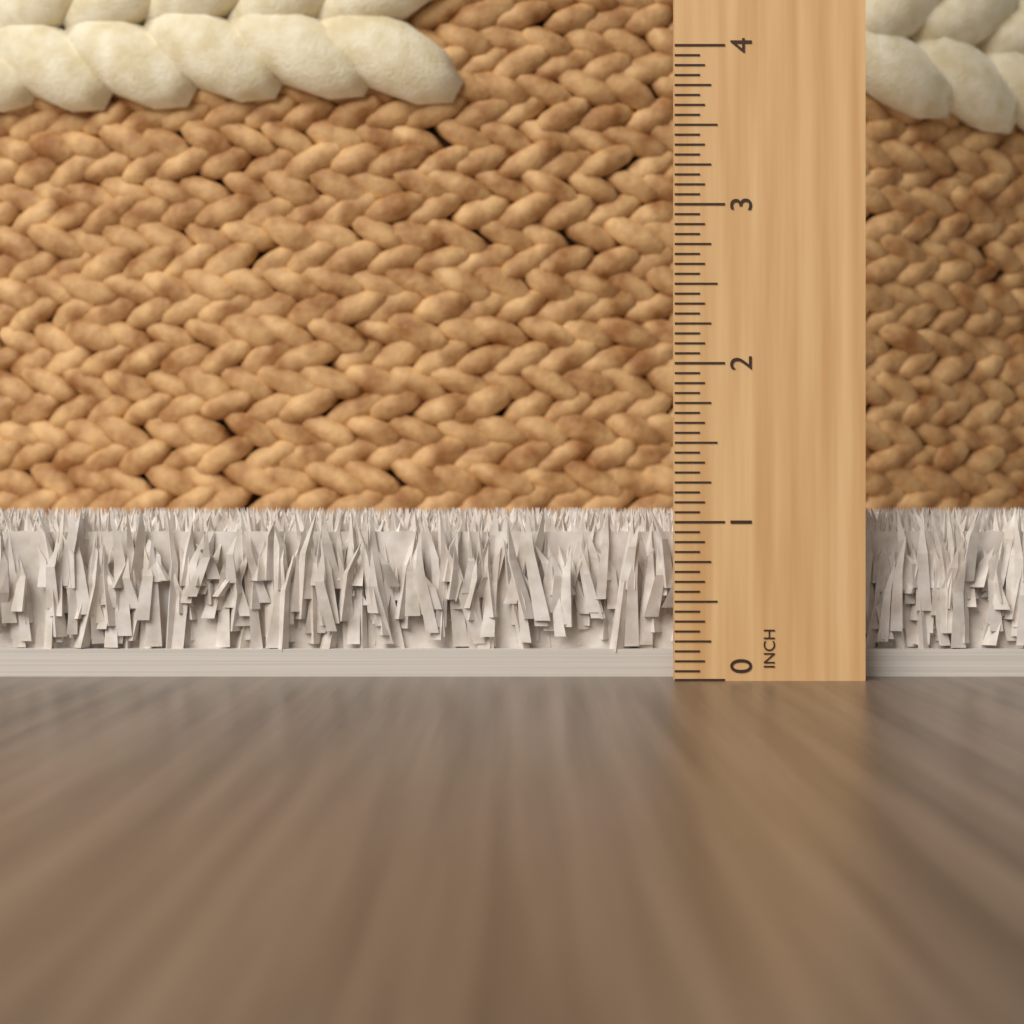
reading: 1.1000 in
